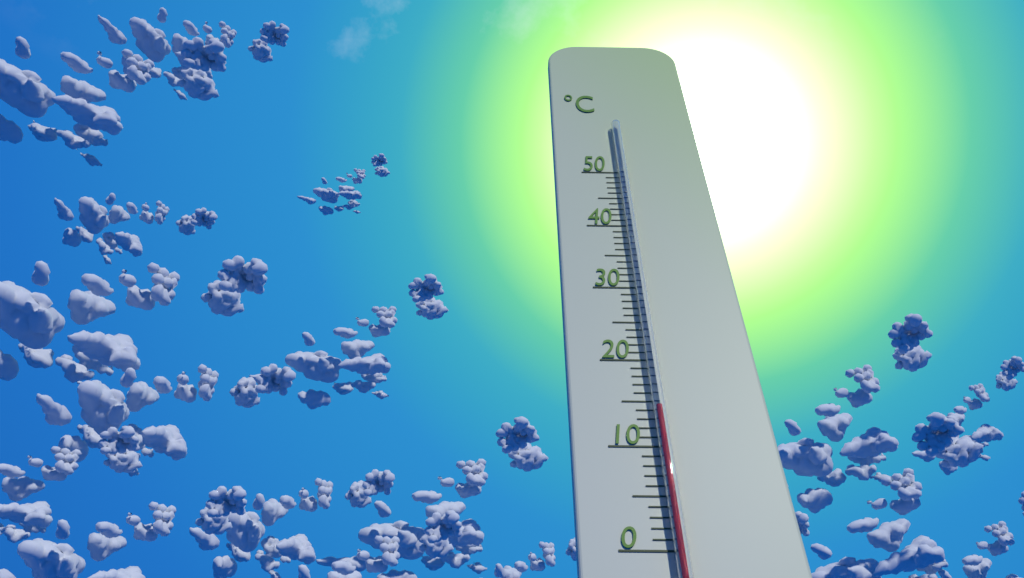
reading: 14 °C
